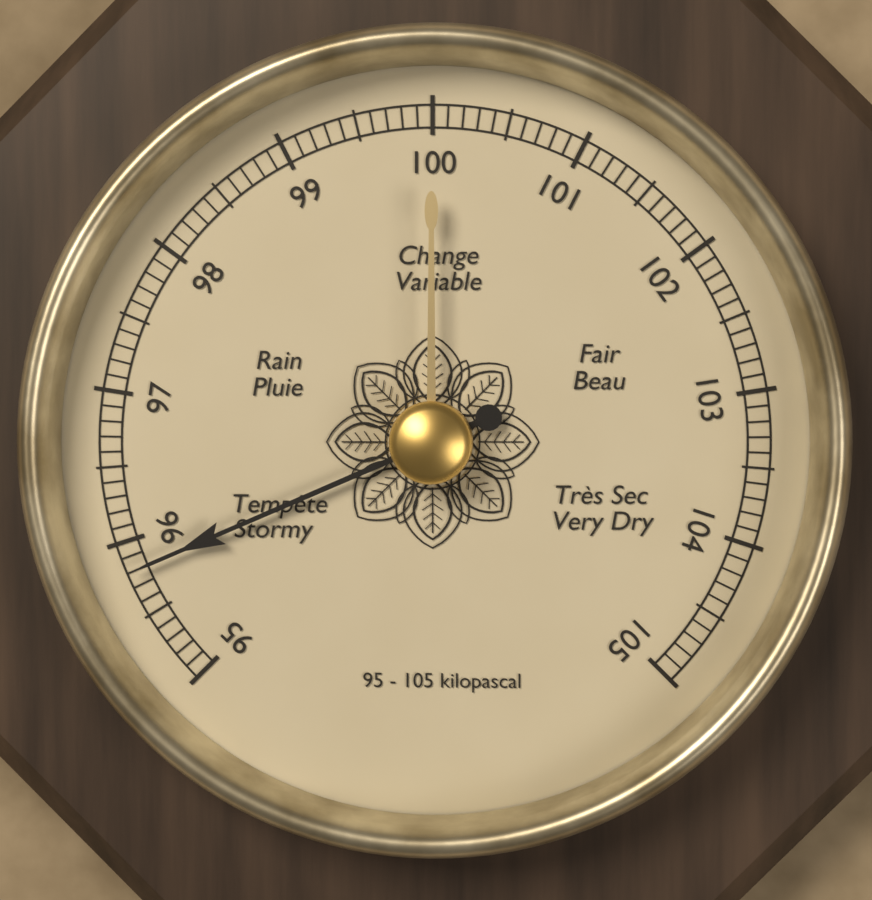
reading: 95.8 kPa
